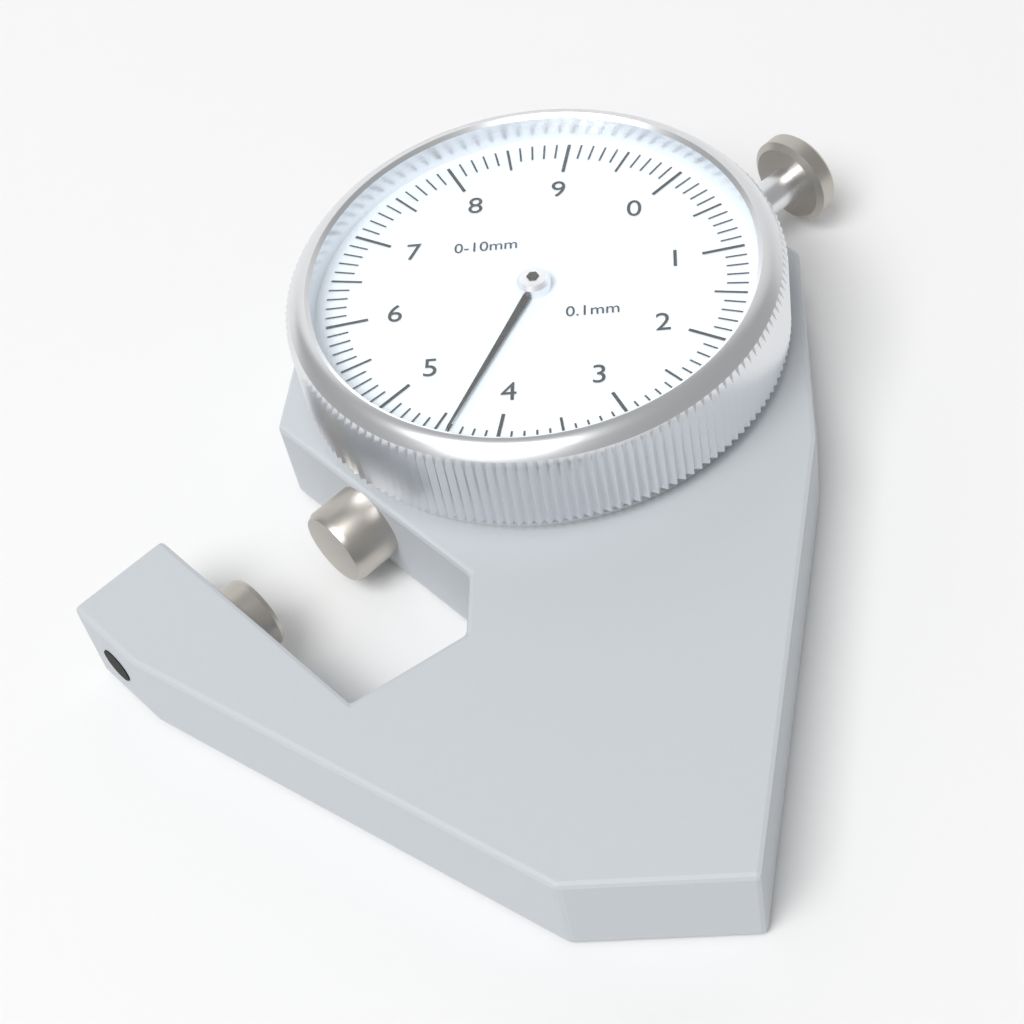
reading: 4.4 mm
